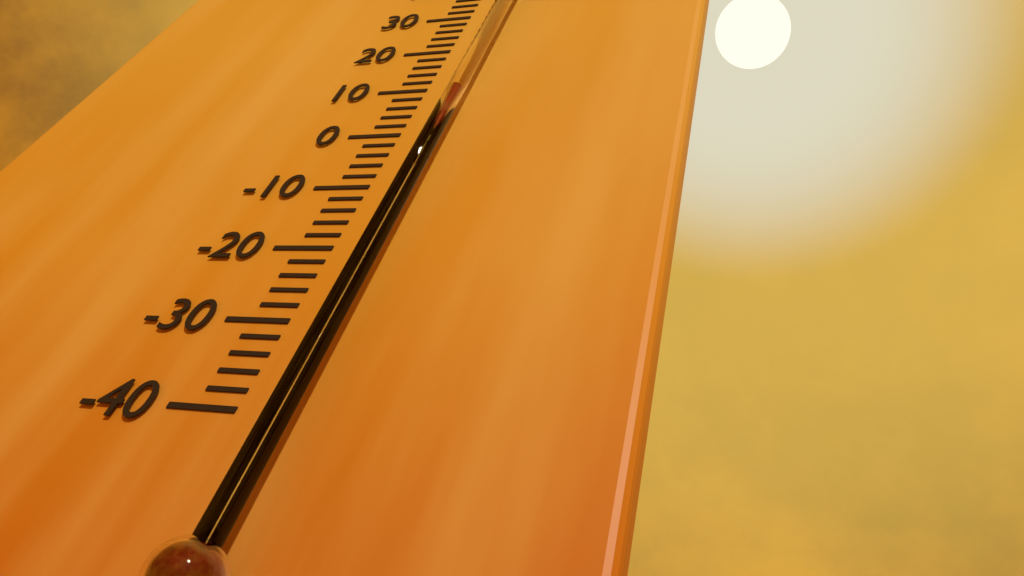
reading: 6 °C
